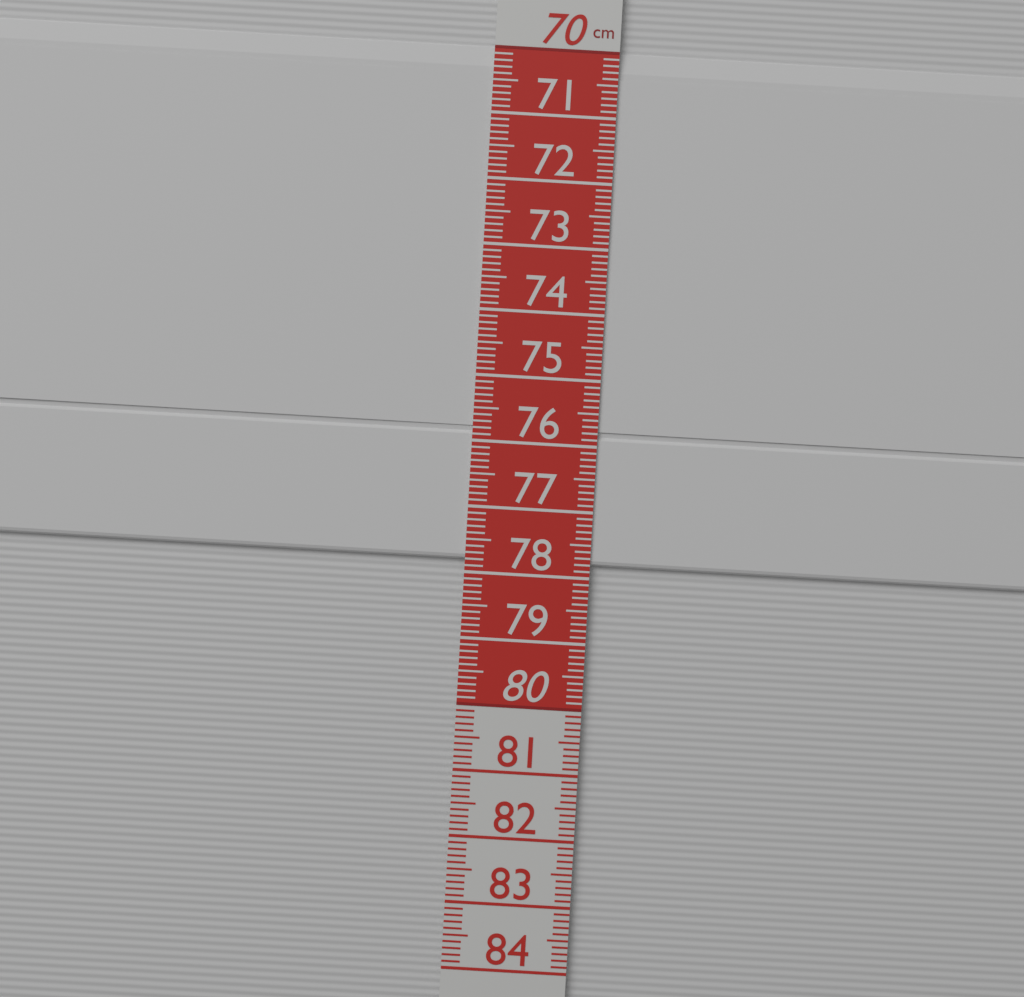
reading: 77.8 cm
